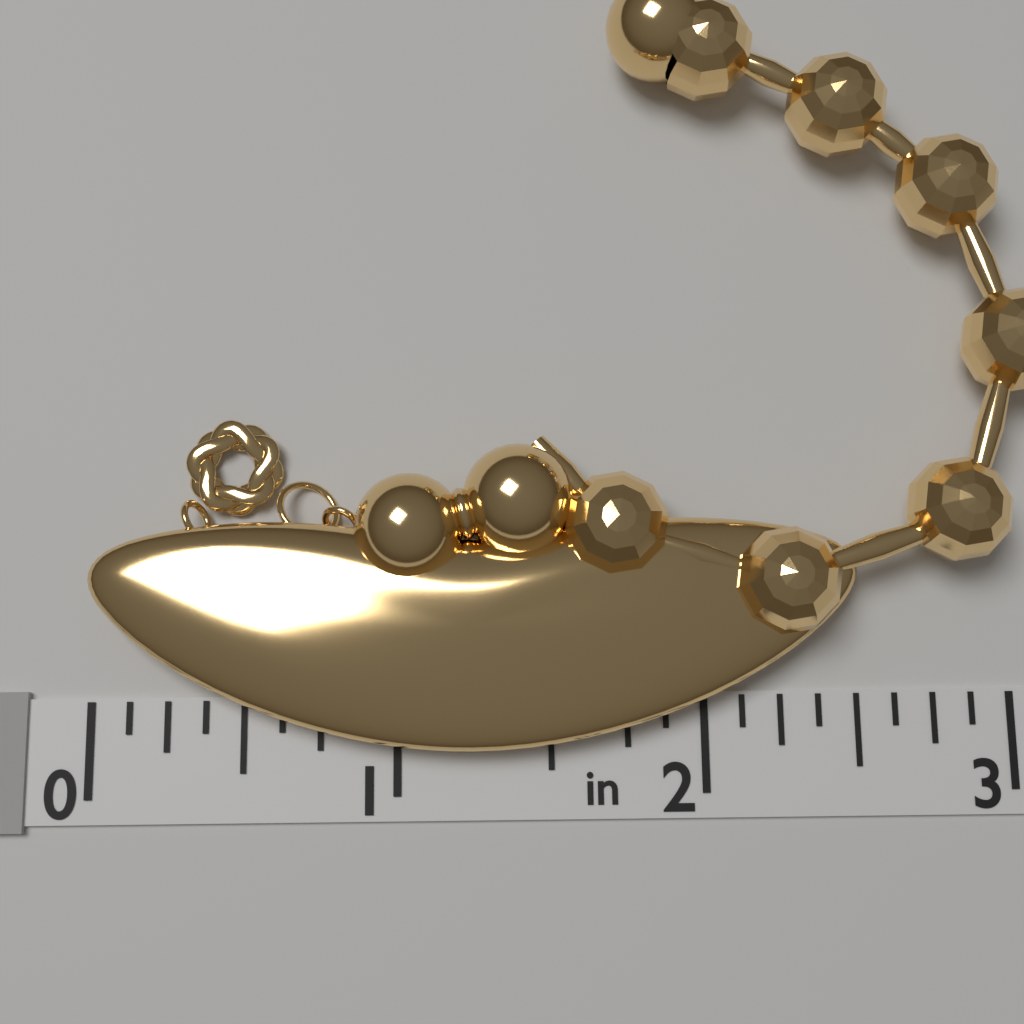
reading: 2.500 in
